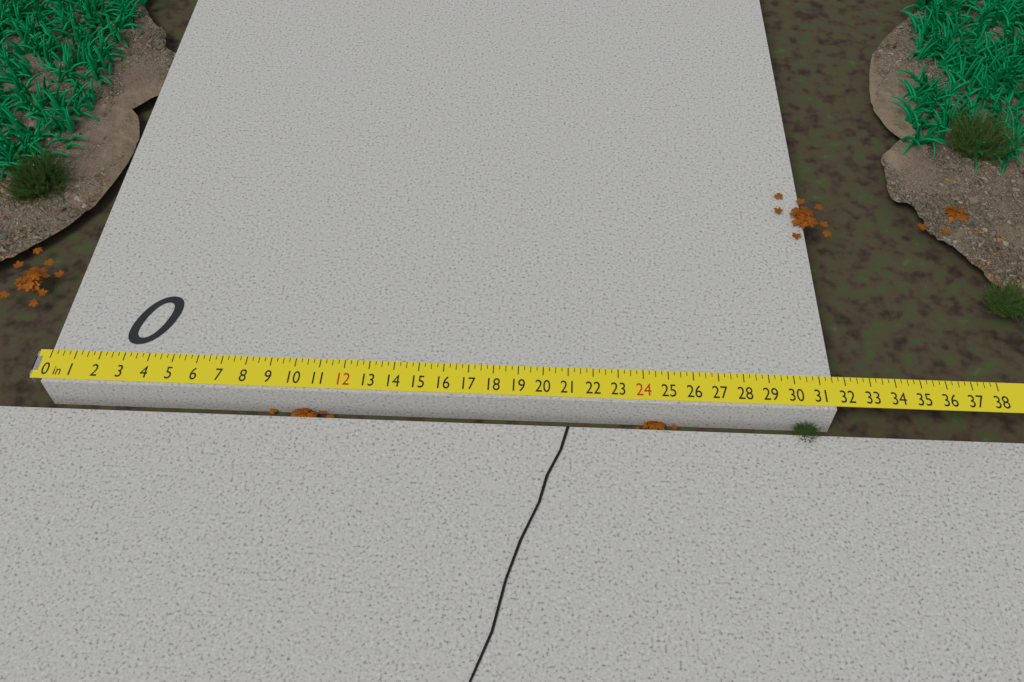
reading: 31.50 in
